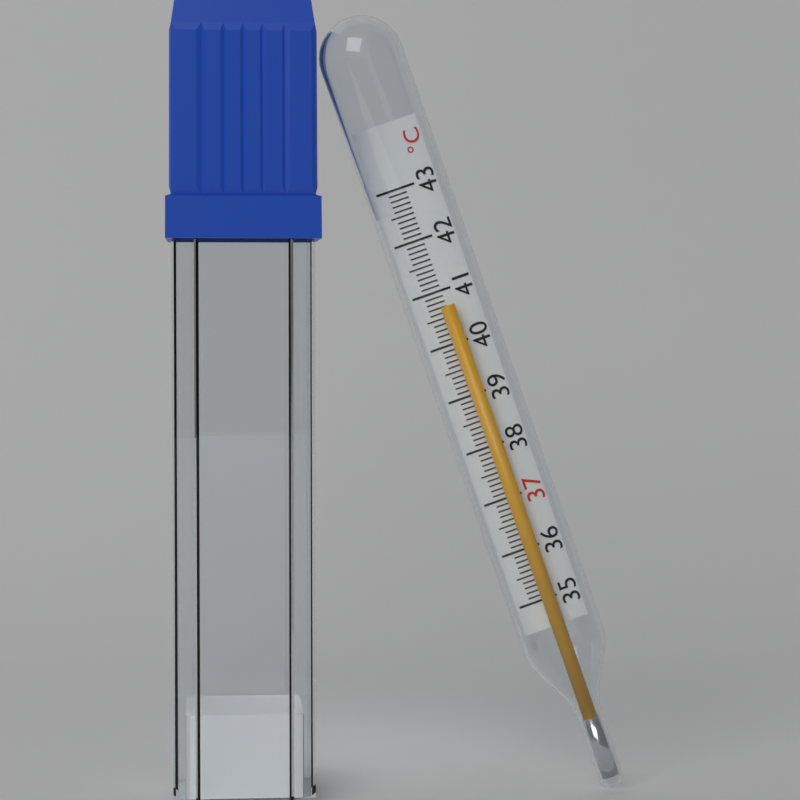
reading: 40.7 °C
